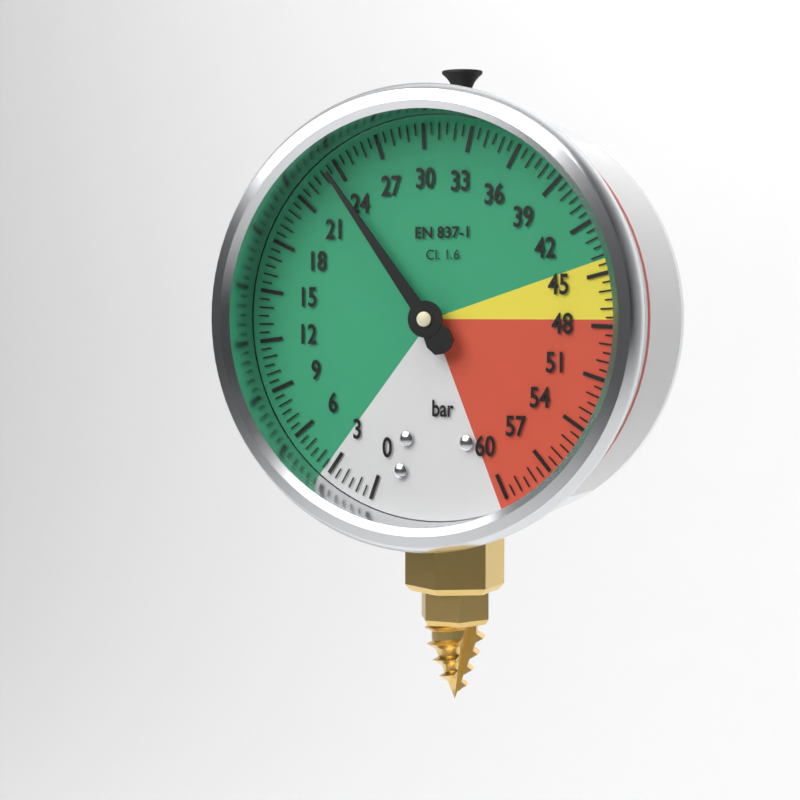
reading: 23.5 bar
